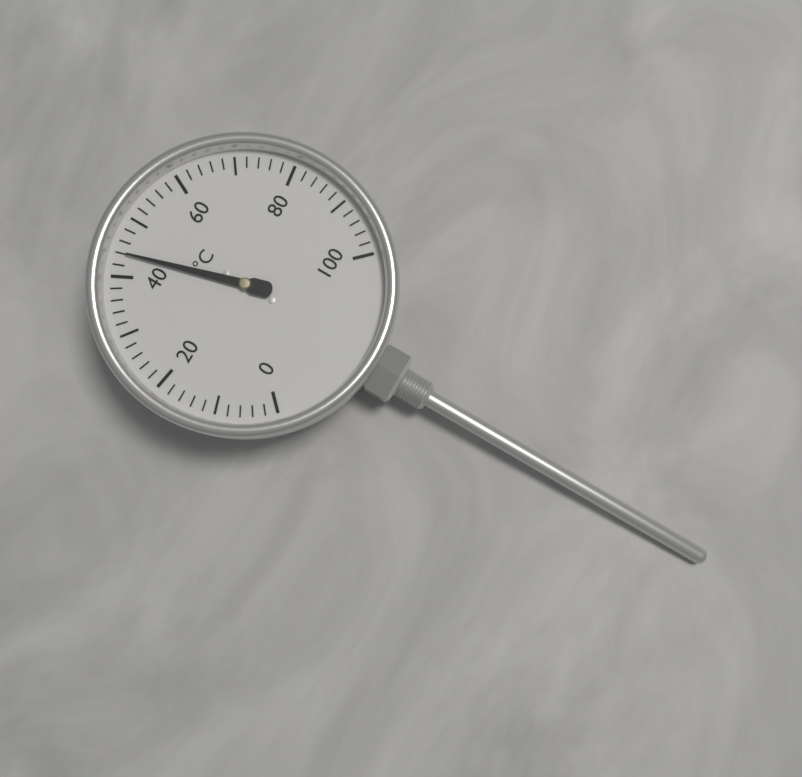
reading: 44 °C
